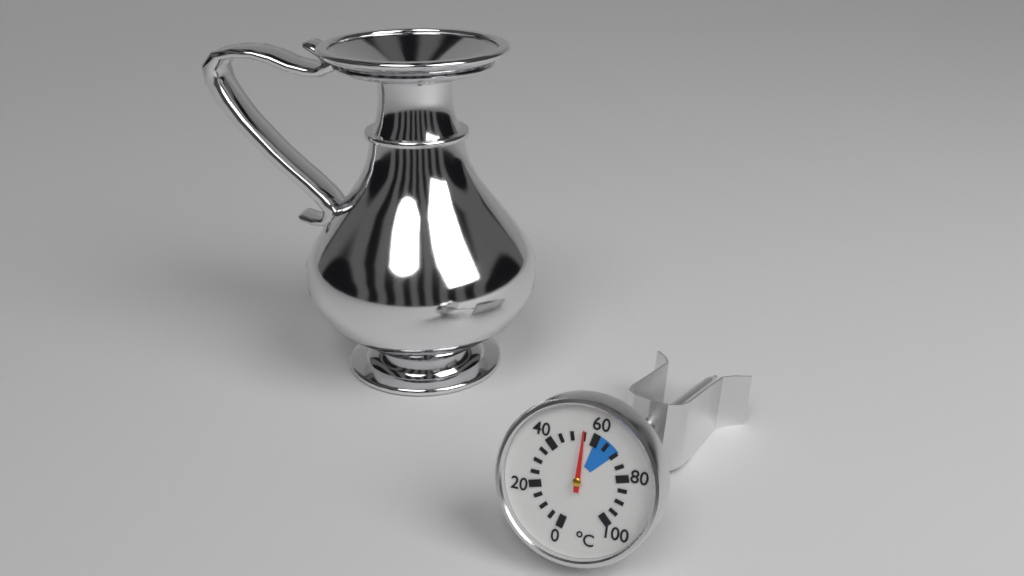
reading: 55 °C
